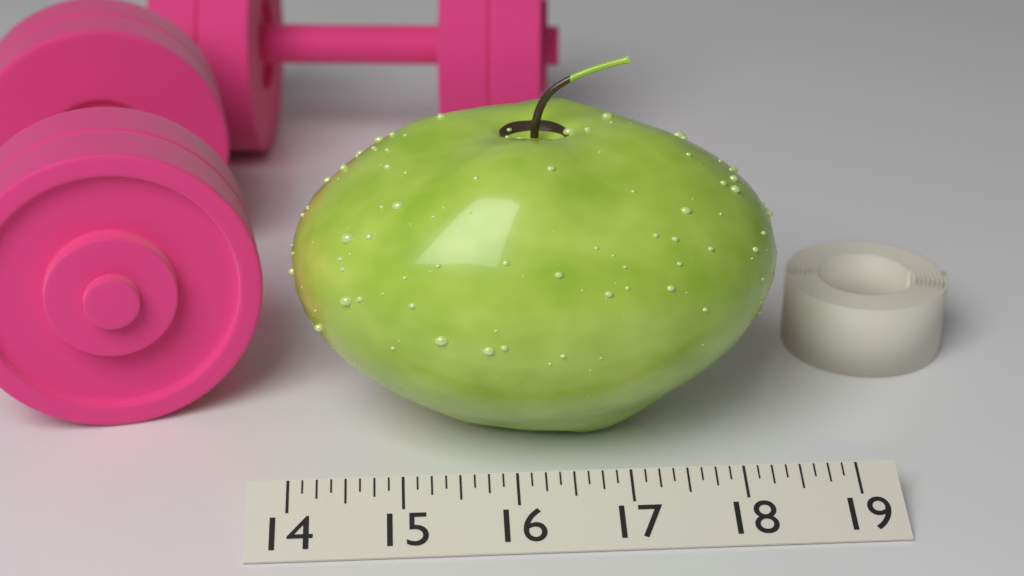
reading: 18.500 (no unit)
